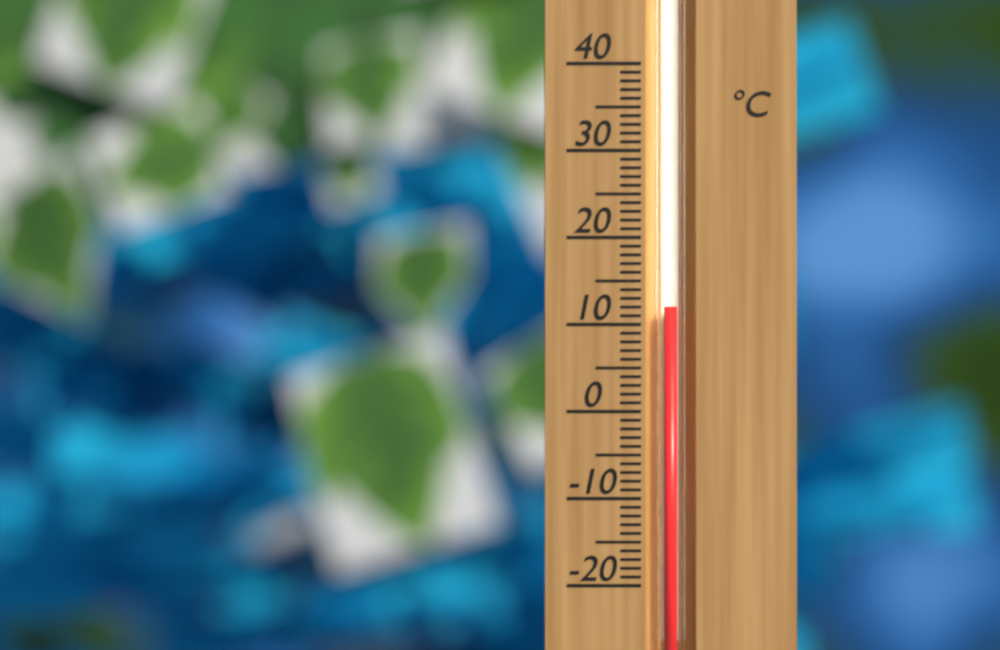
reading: 12 °C
